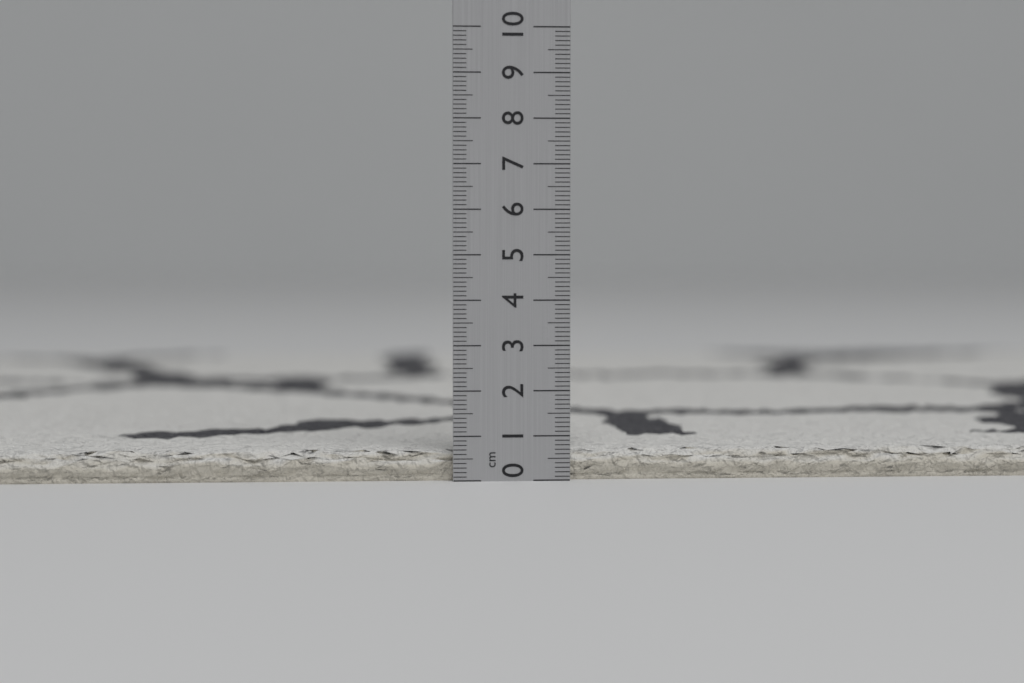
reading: 0.7 cm
